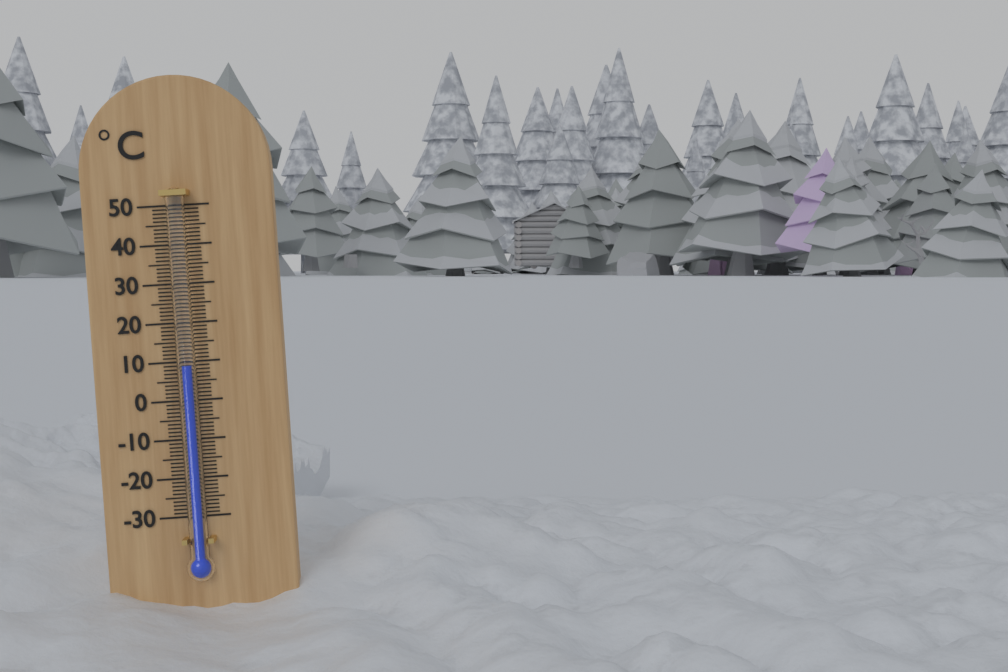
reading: 9 °C
